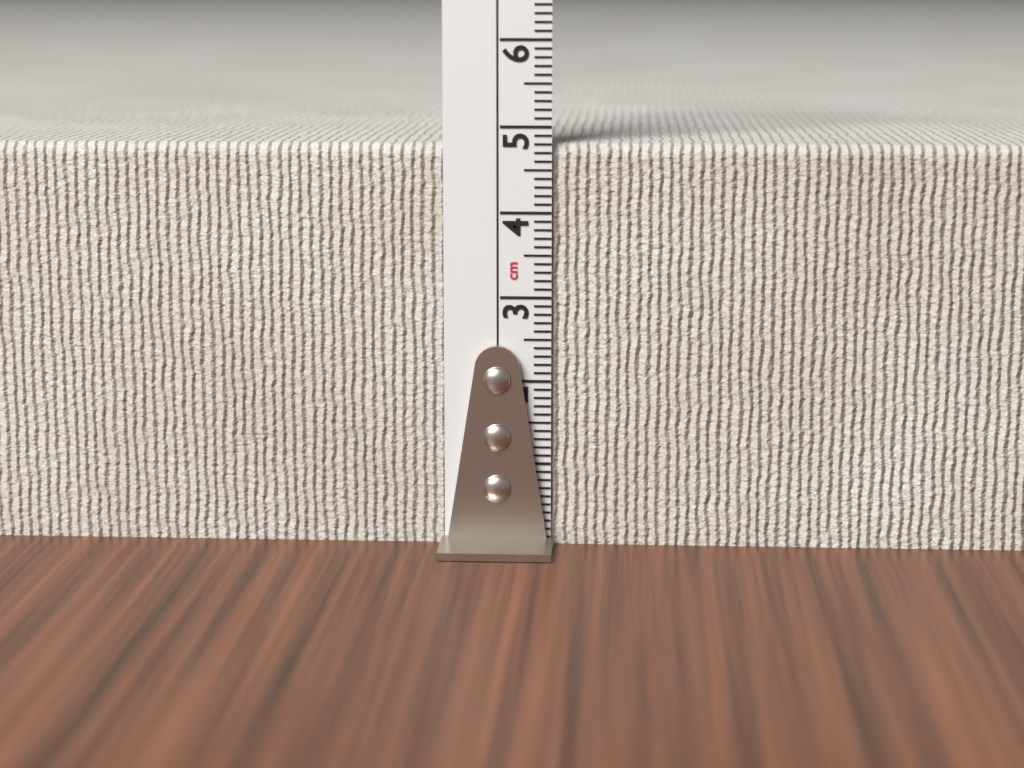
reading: 4.8 cm
